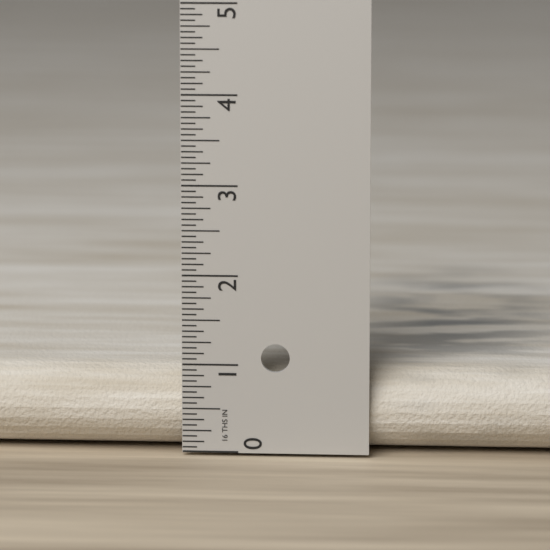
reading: 0.9375 in
